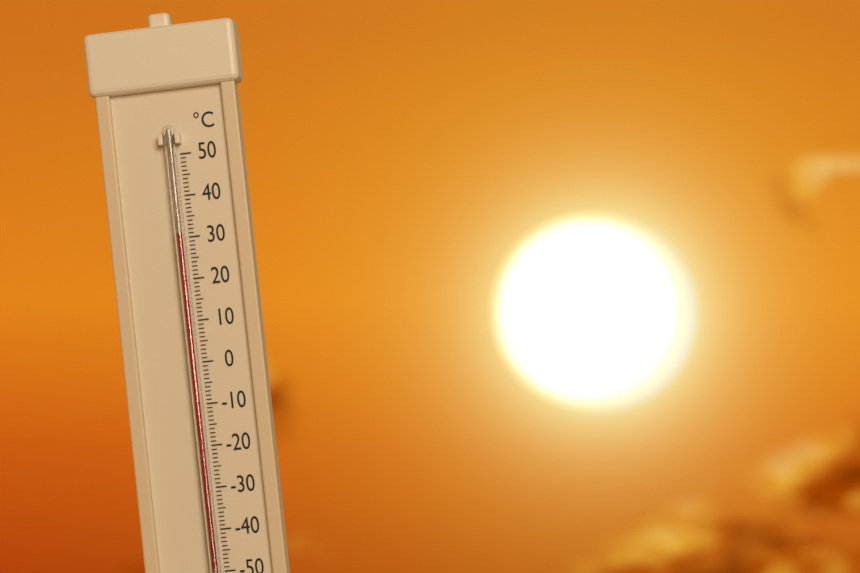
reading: 31 °C
